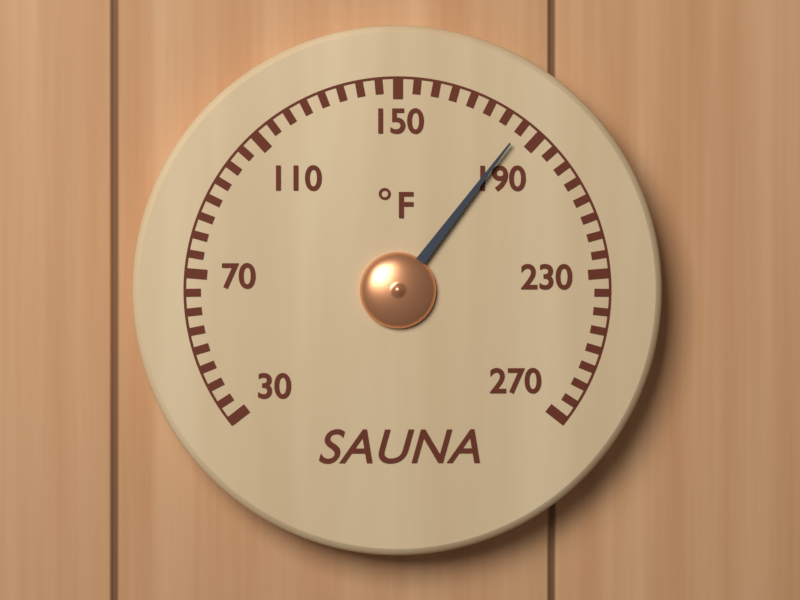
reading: 185 °F
